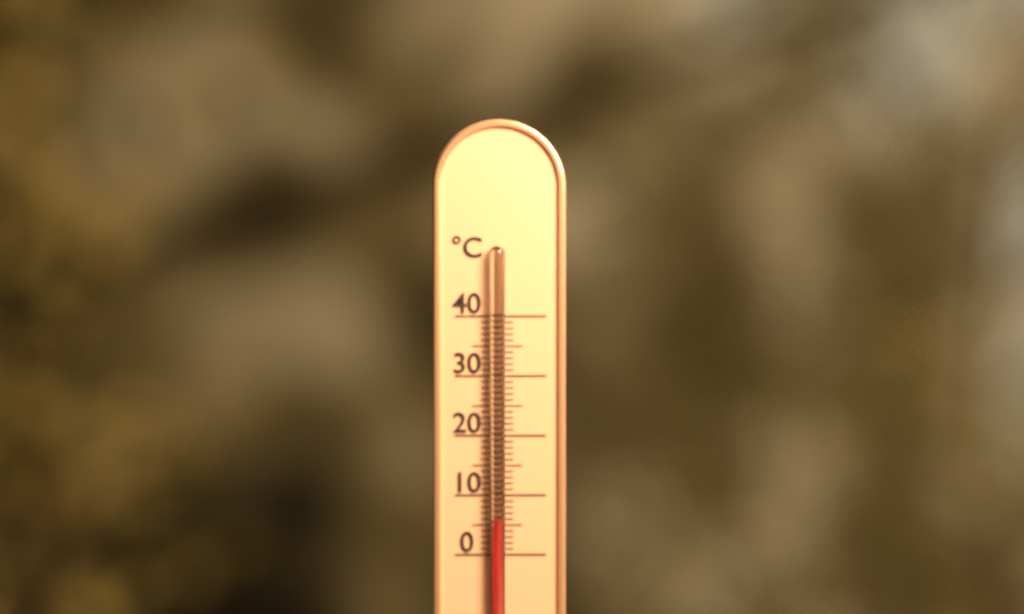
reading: 6 °C
